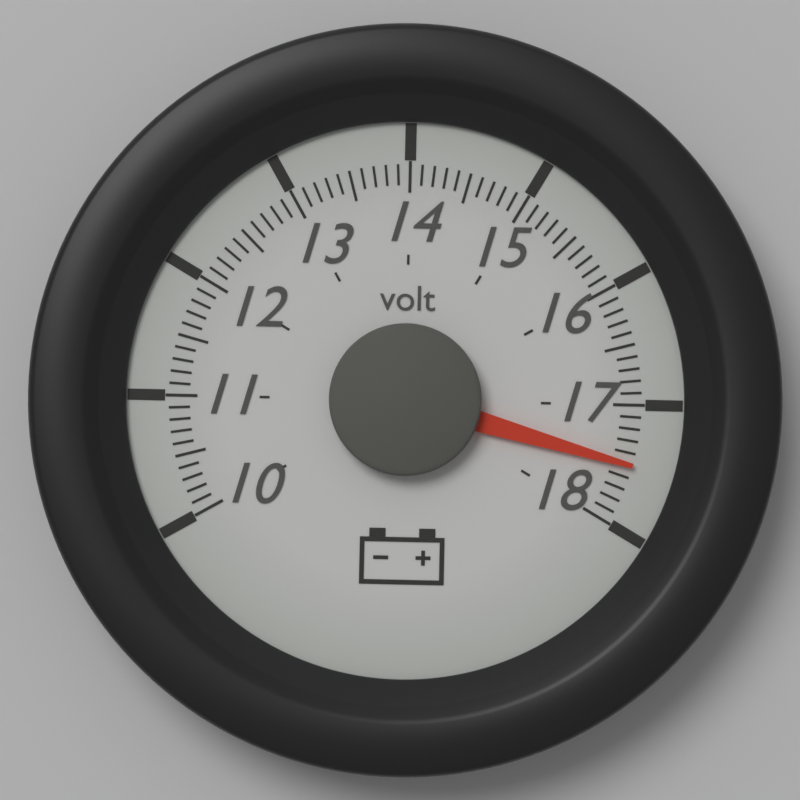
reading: 17.5 volt
